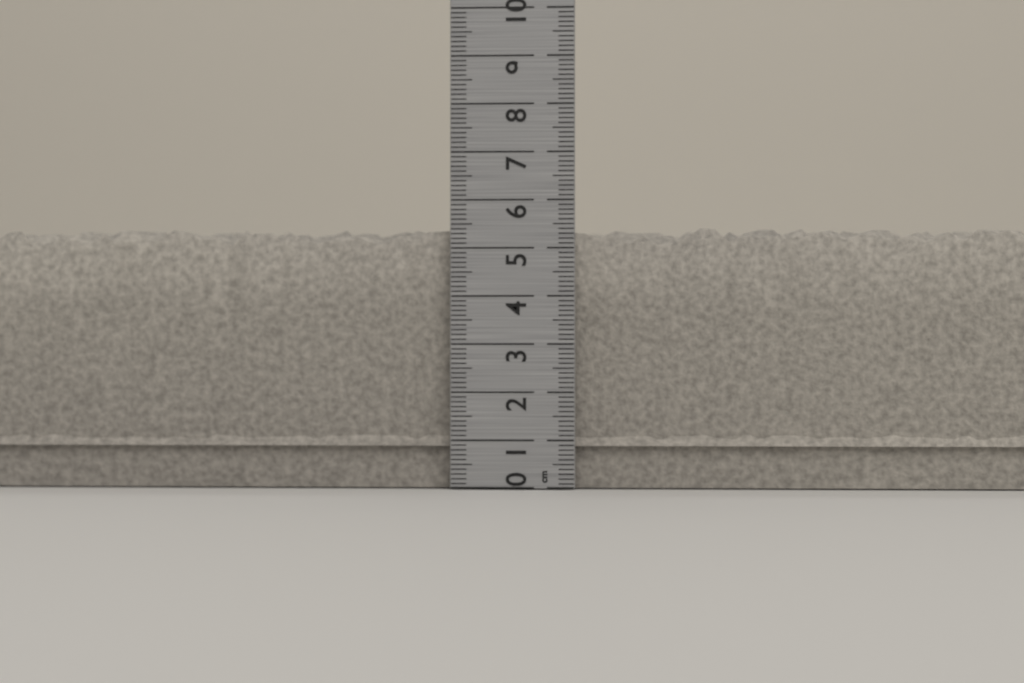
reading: 5.5 cm
